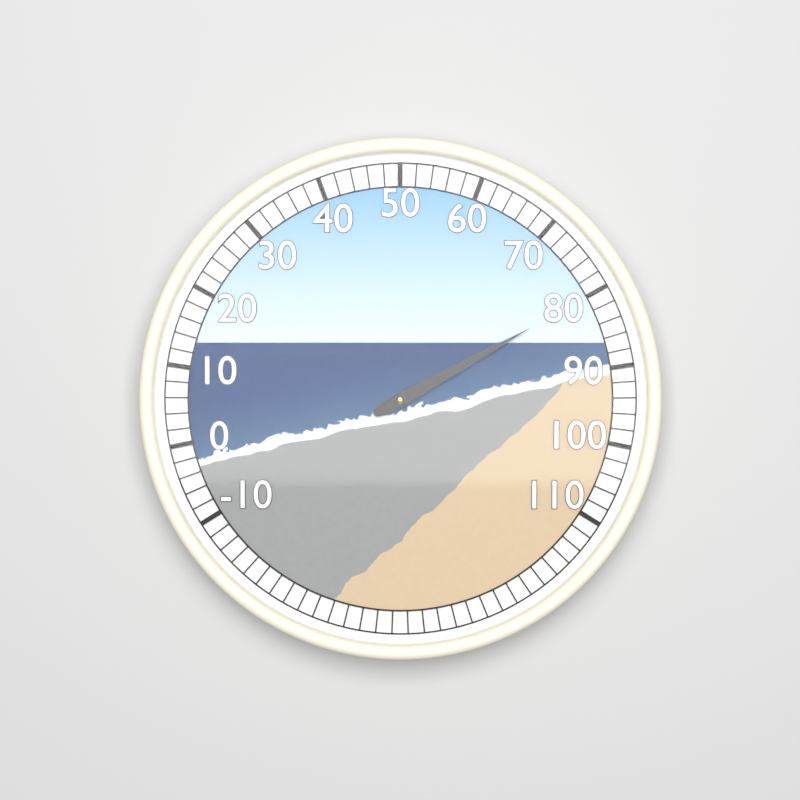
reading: 80 (no unit)
